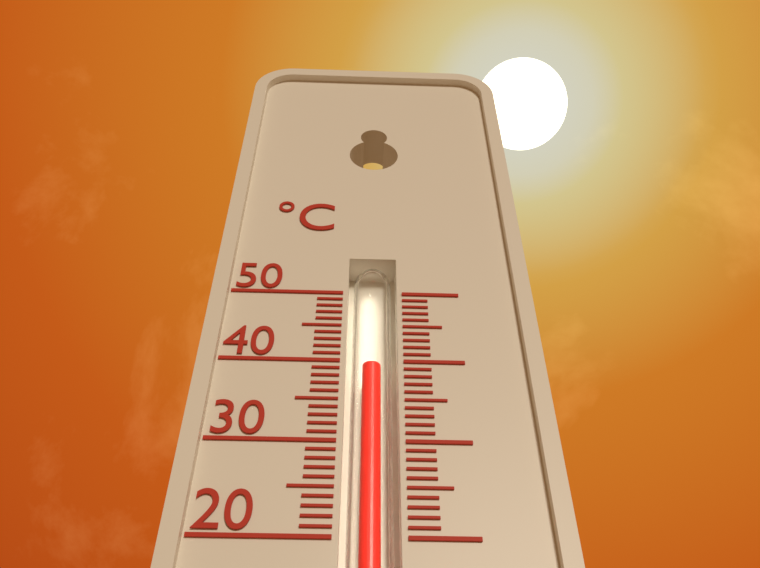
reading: 40 °C
